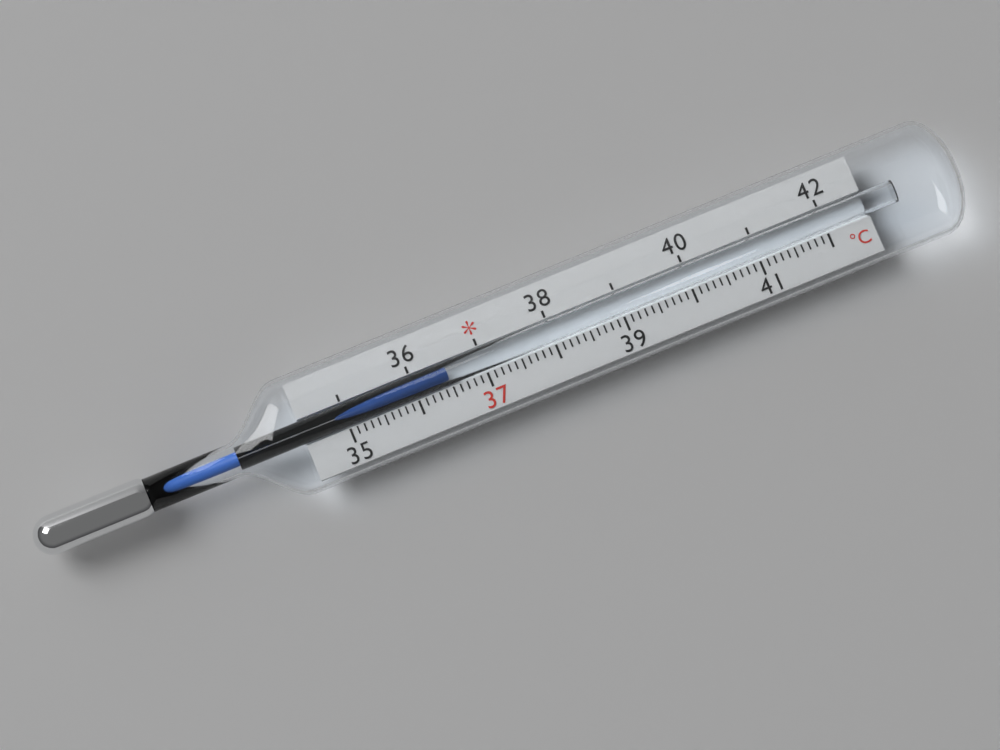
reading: 36.5 °C
